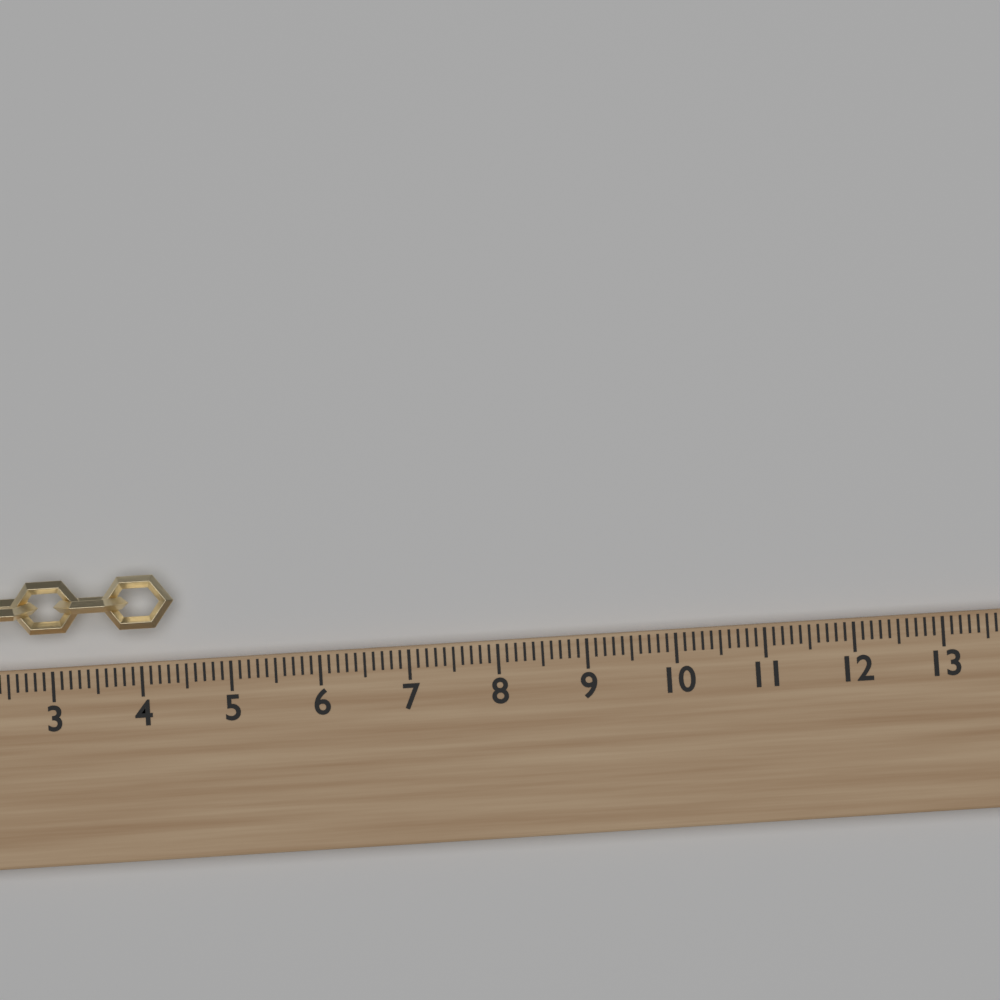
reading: 4.4 (no unit)
